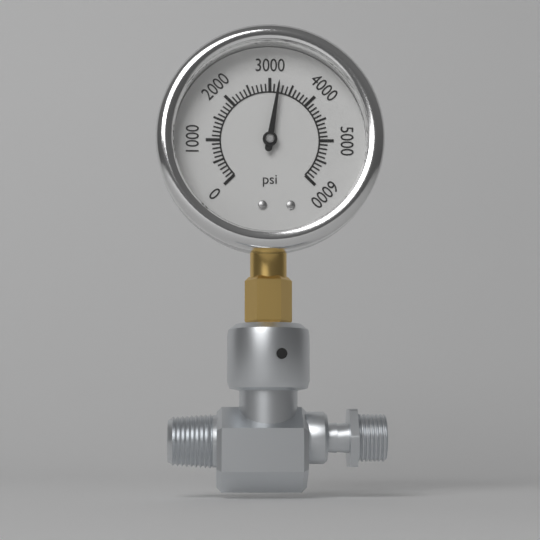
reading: 3200 psi
